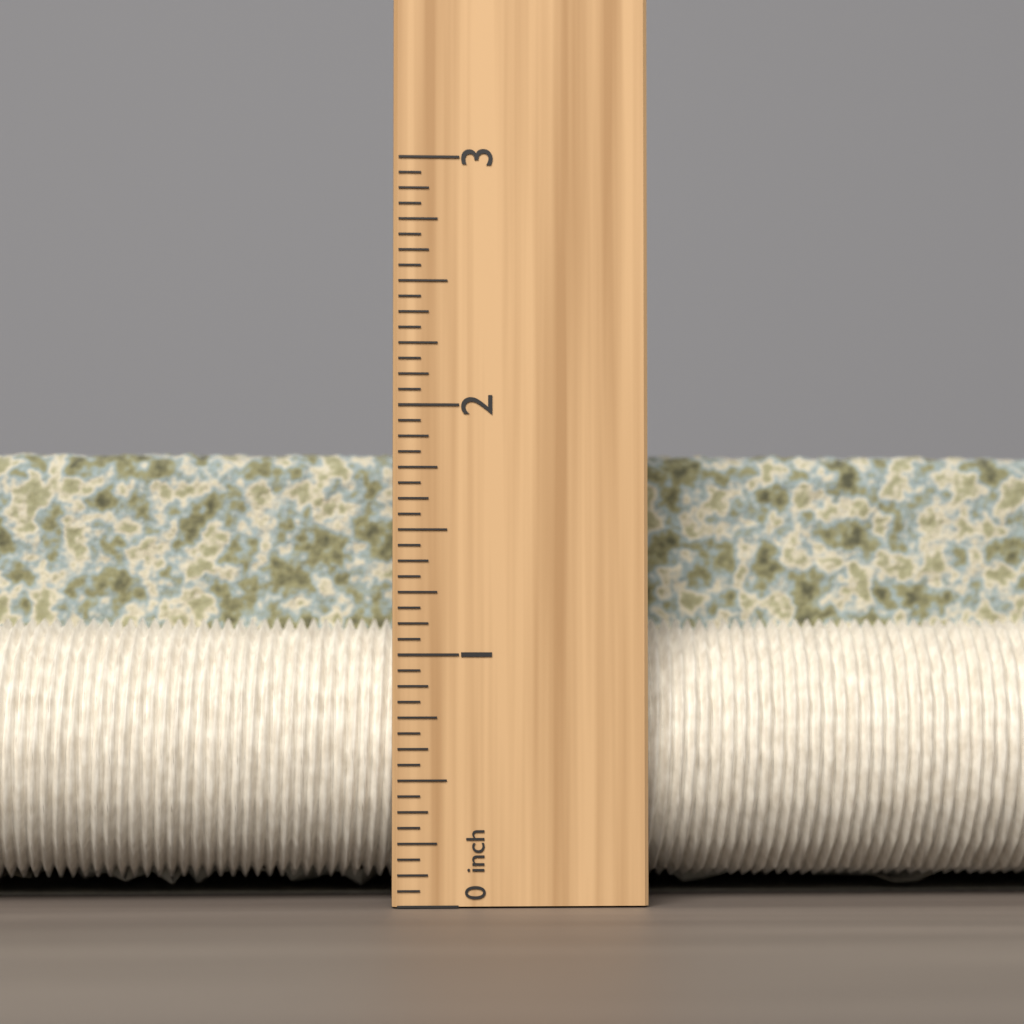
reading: 1.8750 inch
